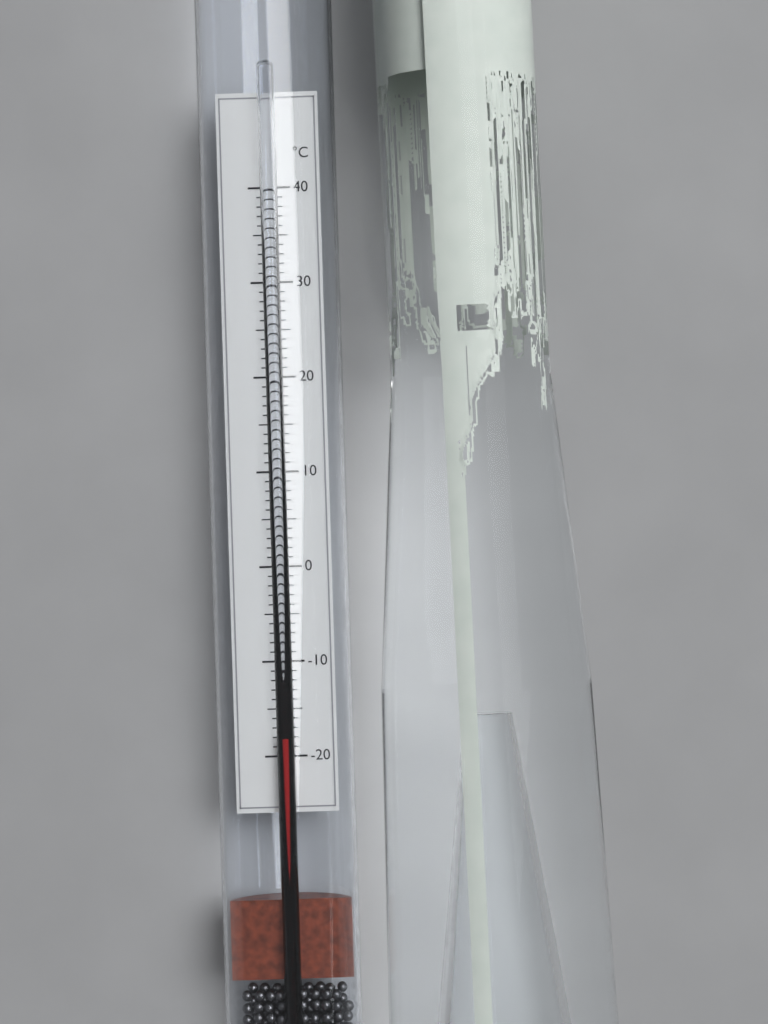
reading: -18 °C
